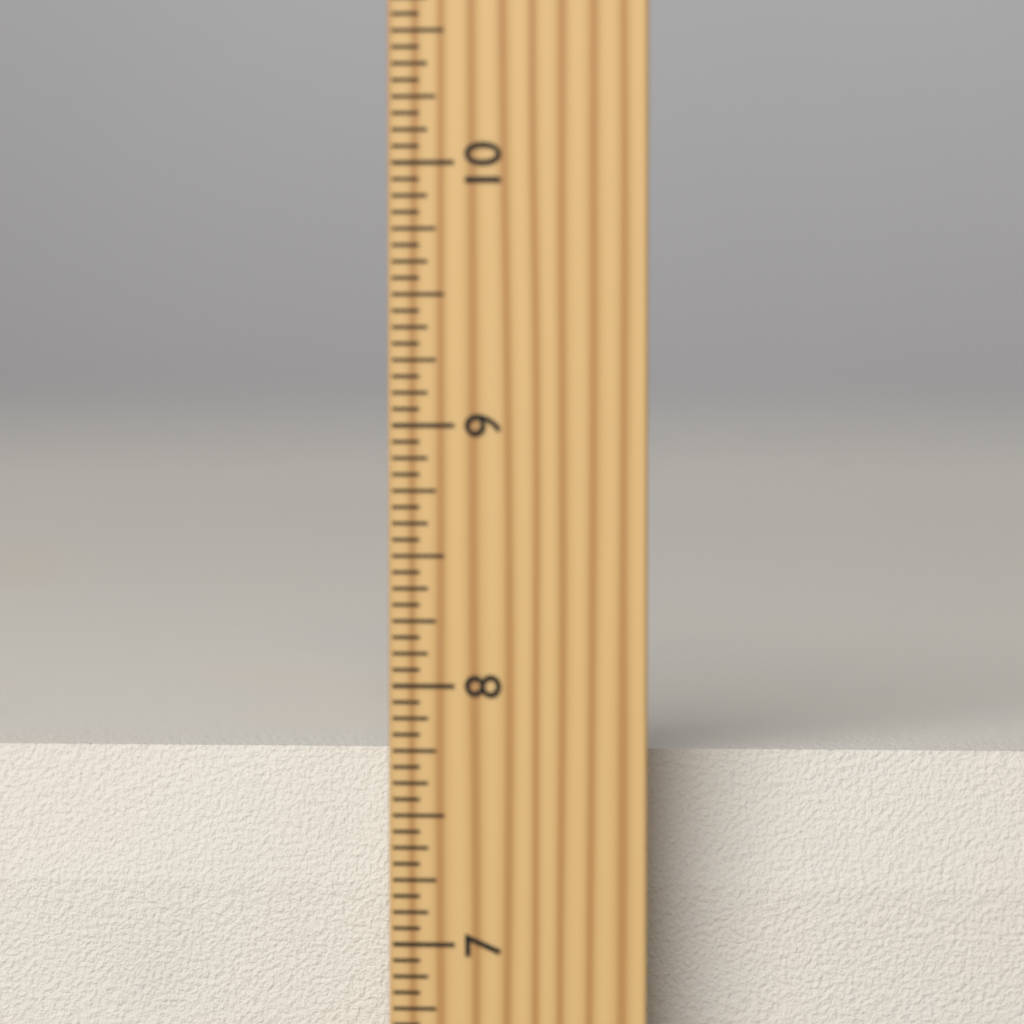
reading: 7.6875 inch
